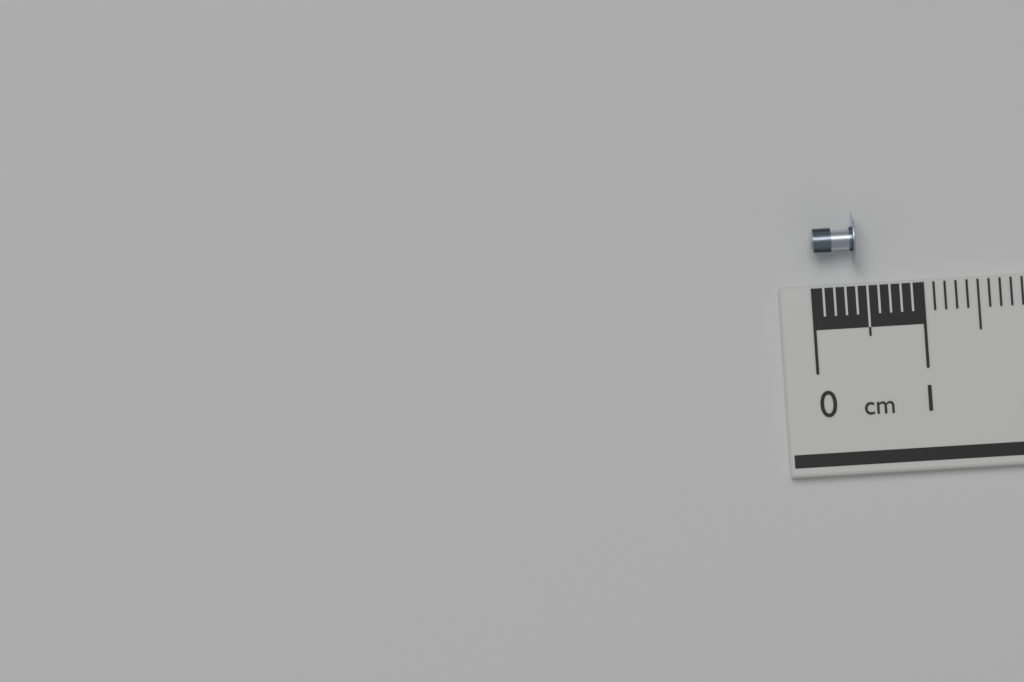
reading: 0.4 cm
